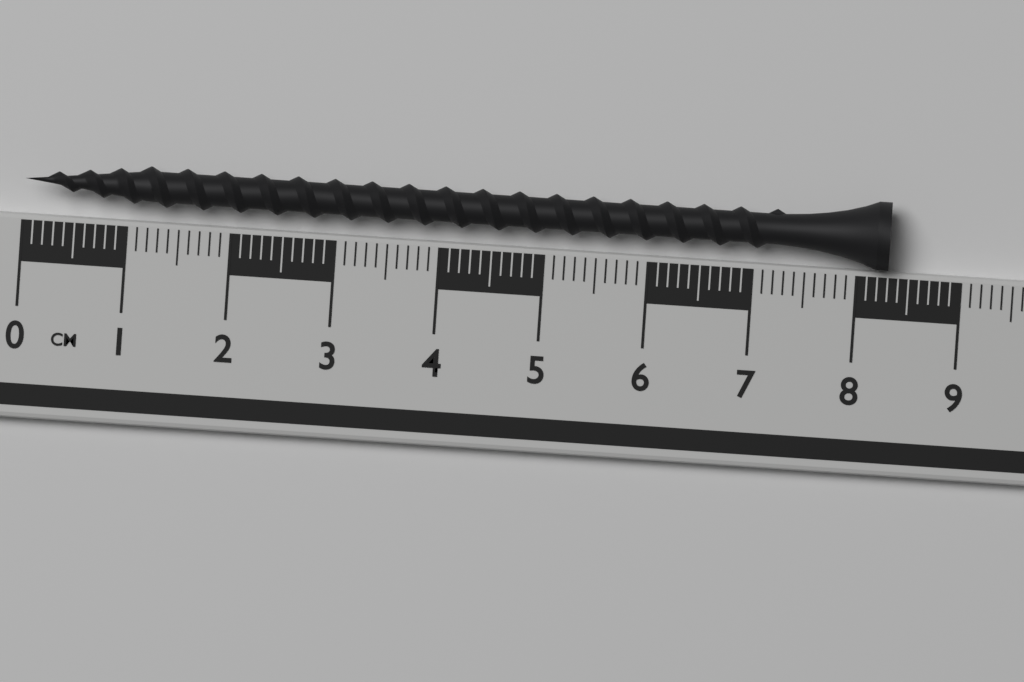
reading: 8.3 cm
